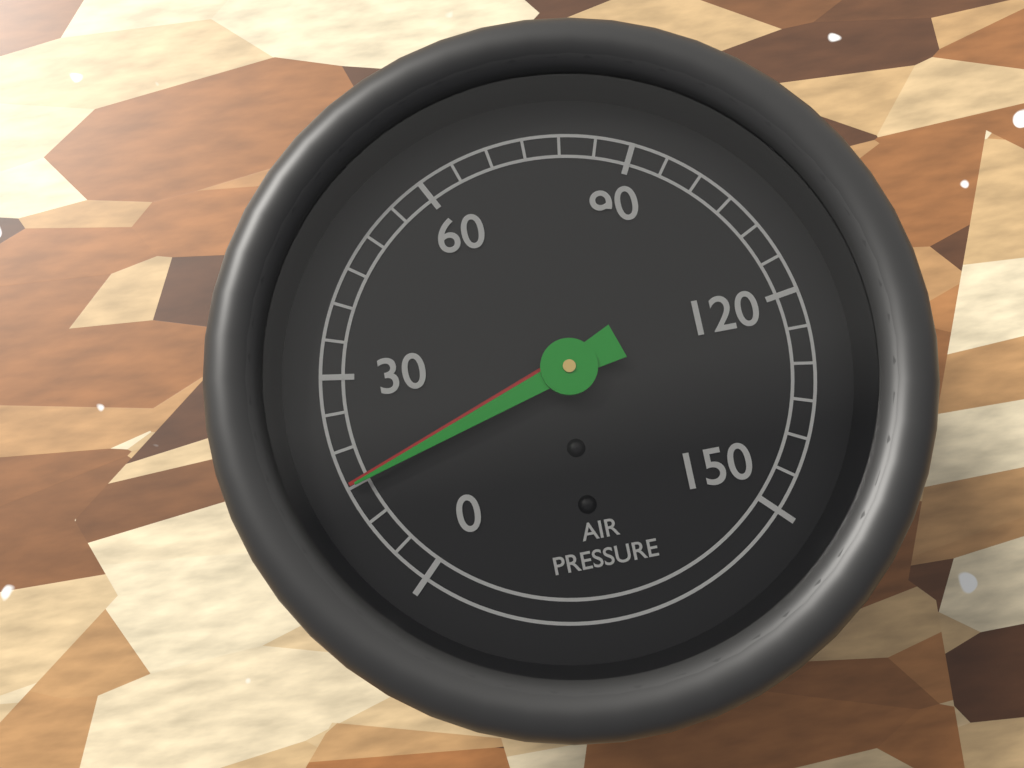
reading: 15 (no unit)
